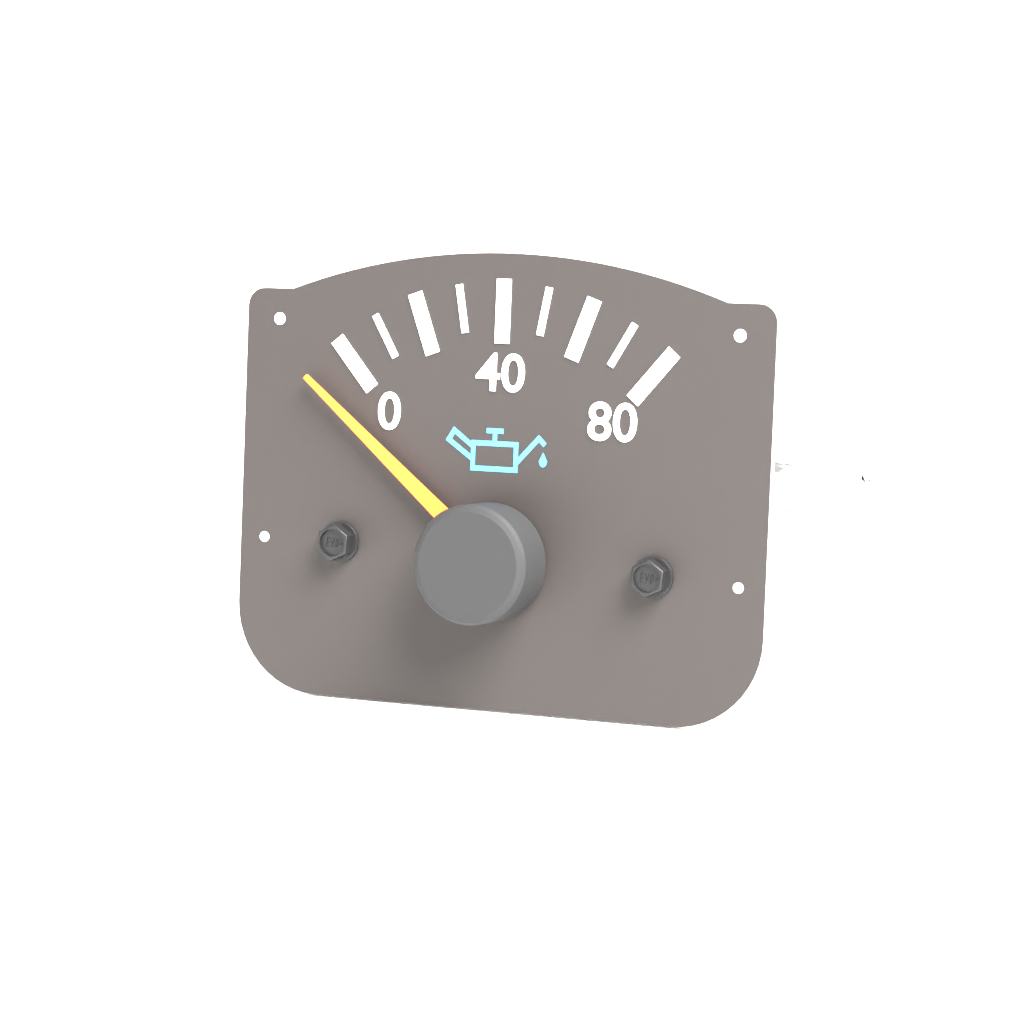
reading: -10 (no unit)
